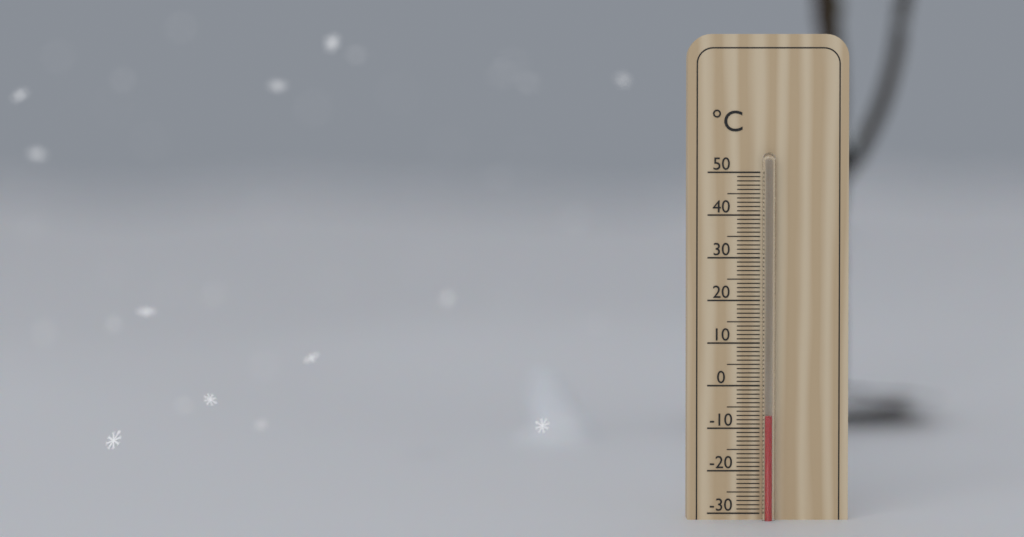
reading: -7 °C
